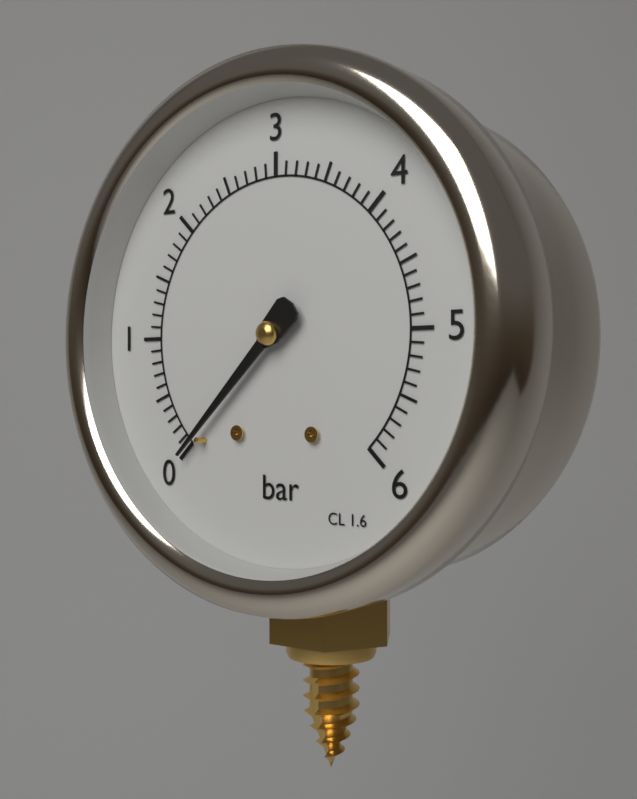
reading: 0.0 bar
